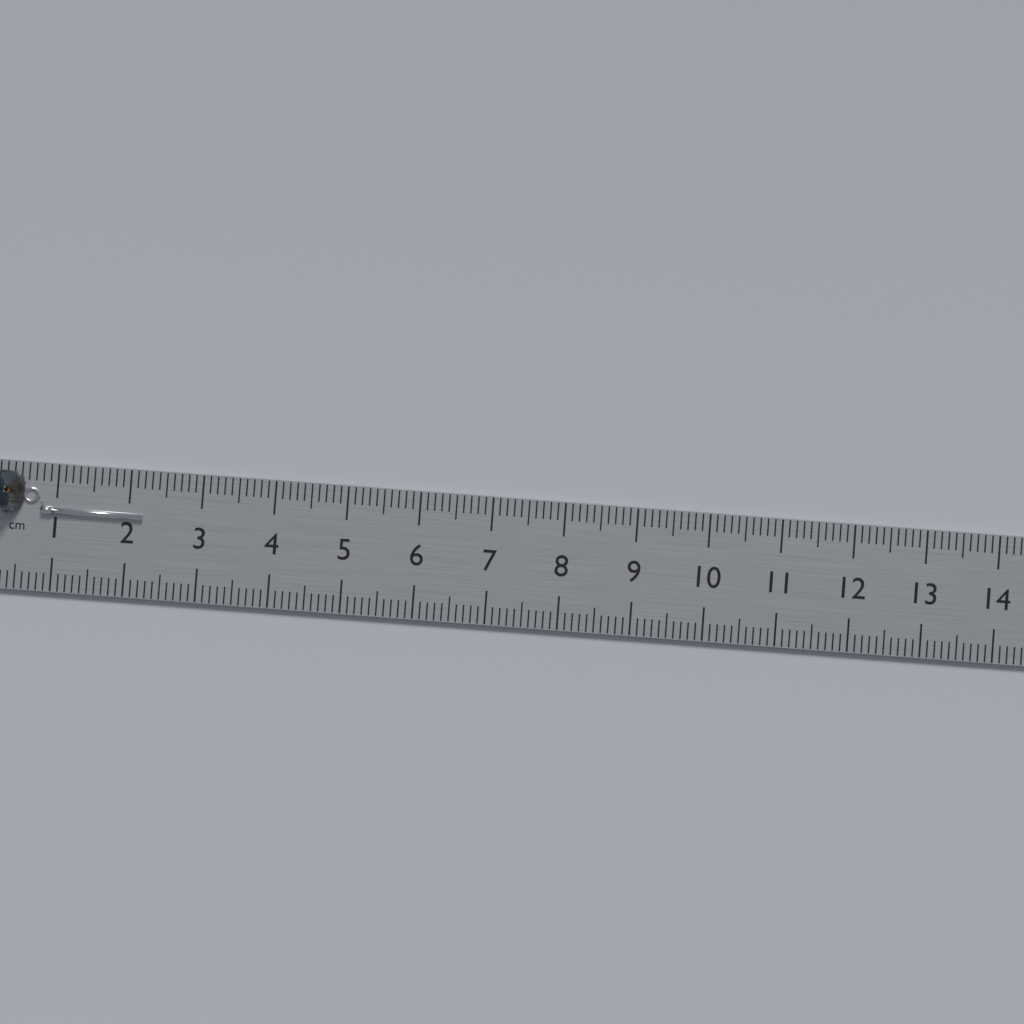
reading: 2.2 cm
